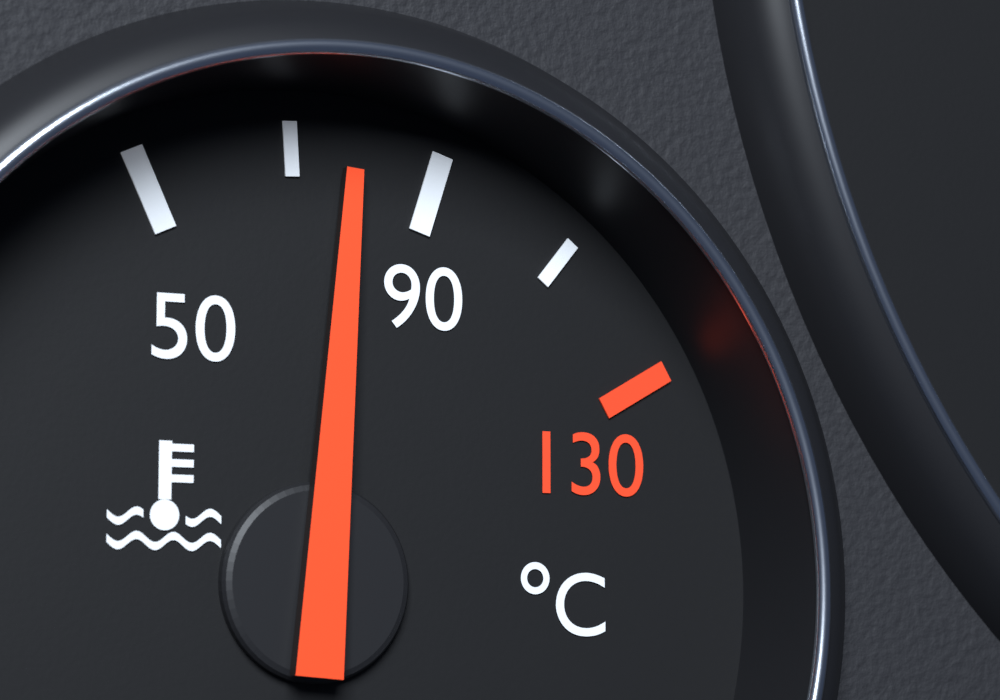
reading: 78 °C
